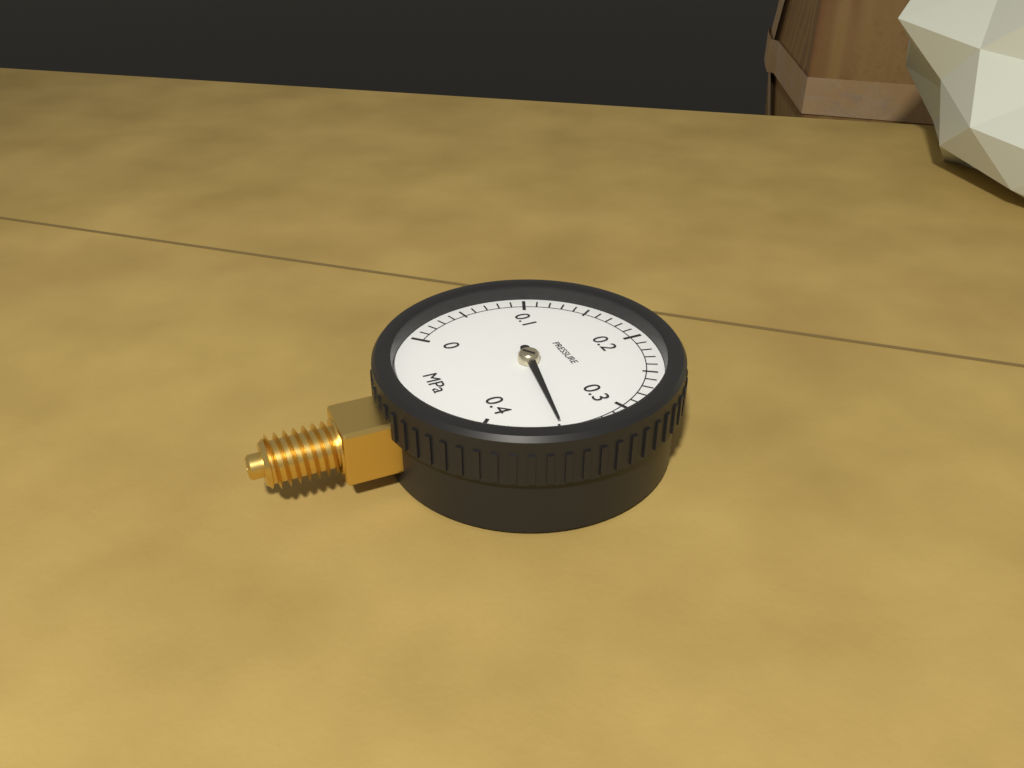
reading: 0.35 MPa
